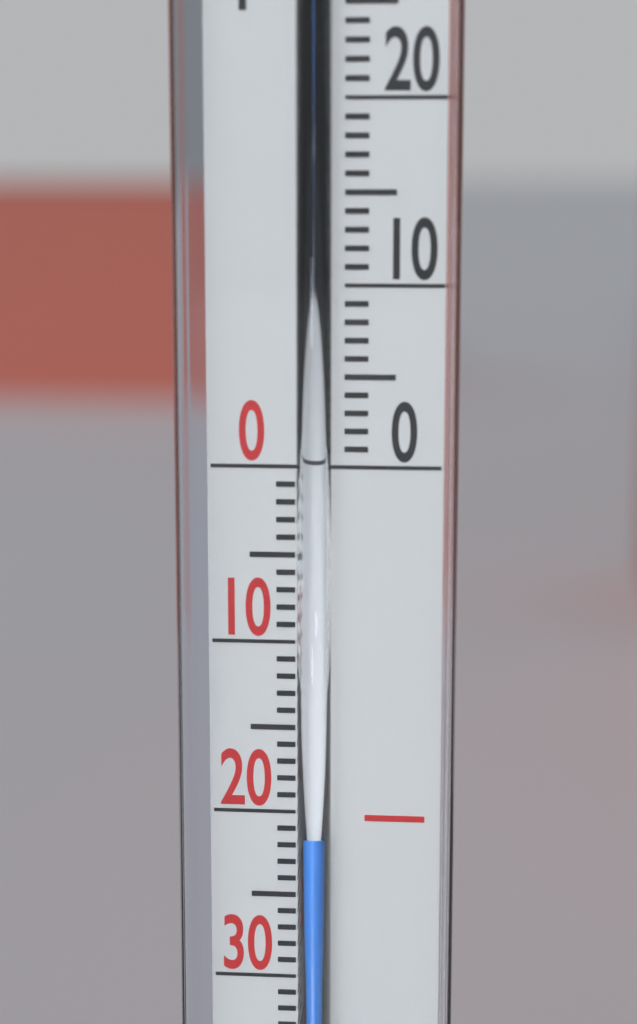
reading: -21 °C
